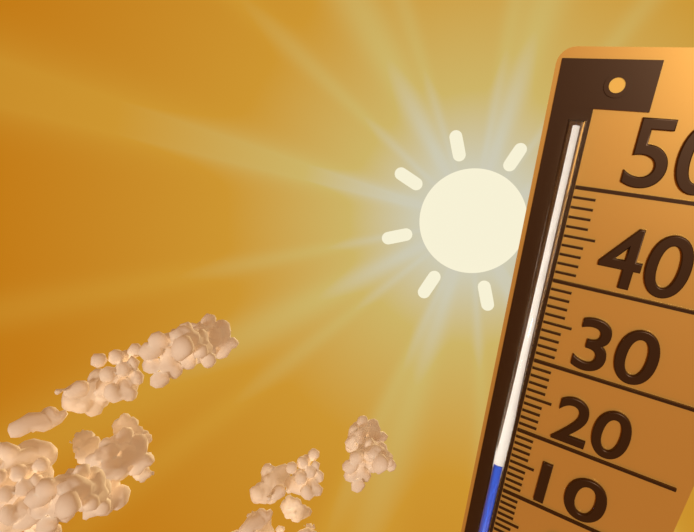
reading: 15 (no unit)
